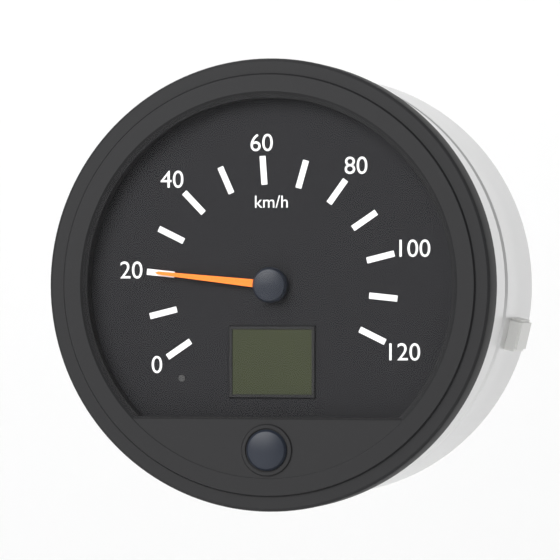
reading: 20 km/h
